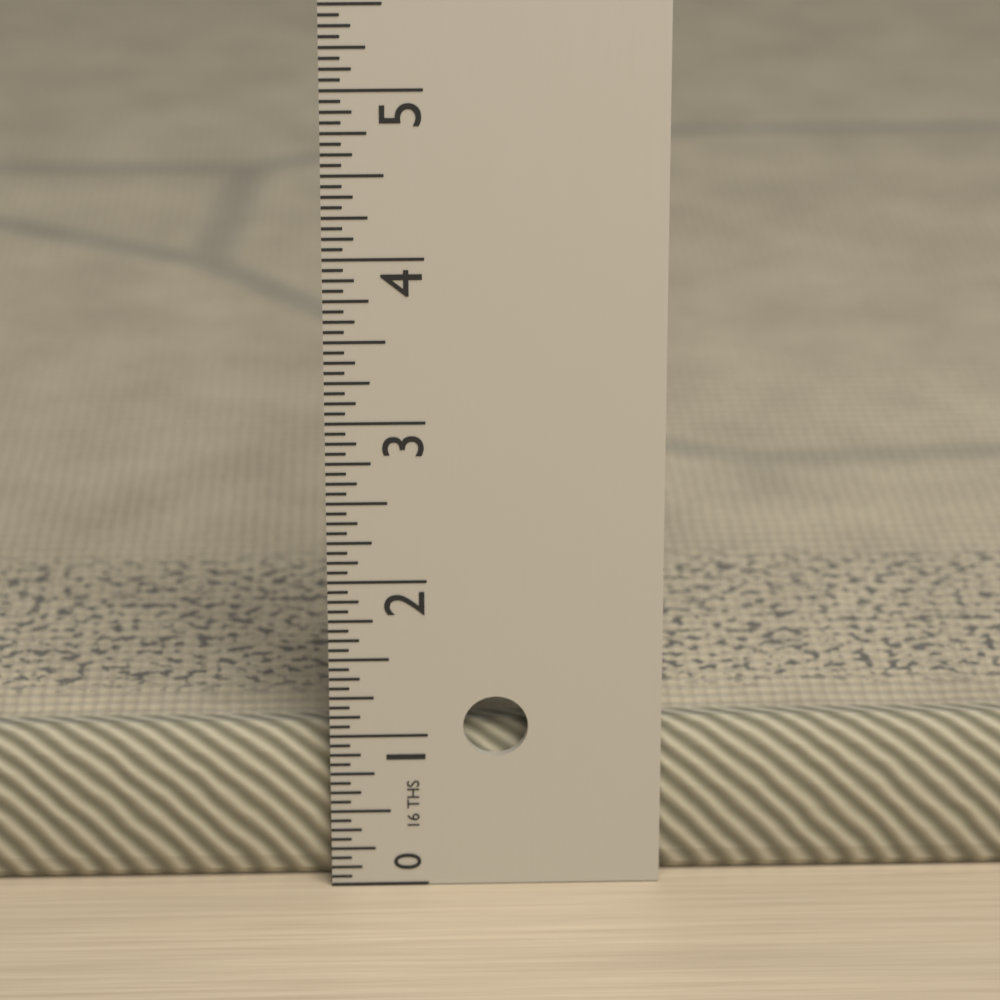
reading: 1.0000 in
